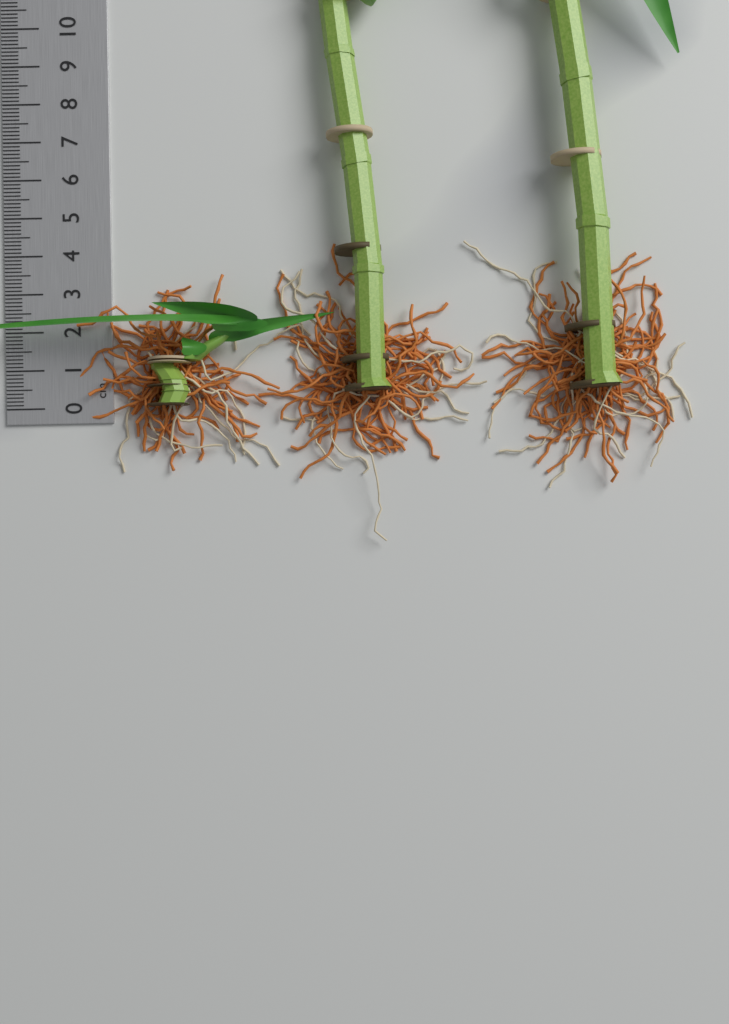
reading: 2.7 cm
